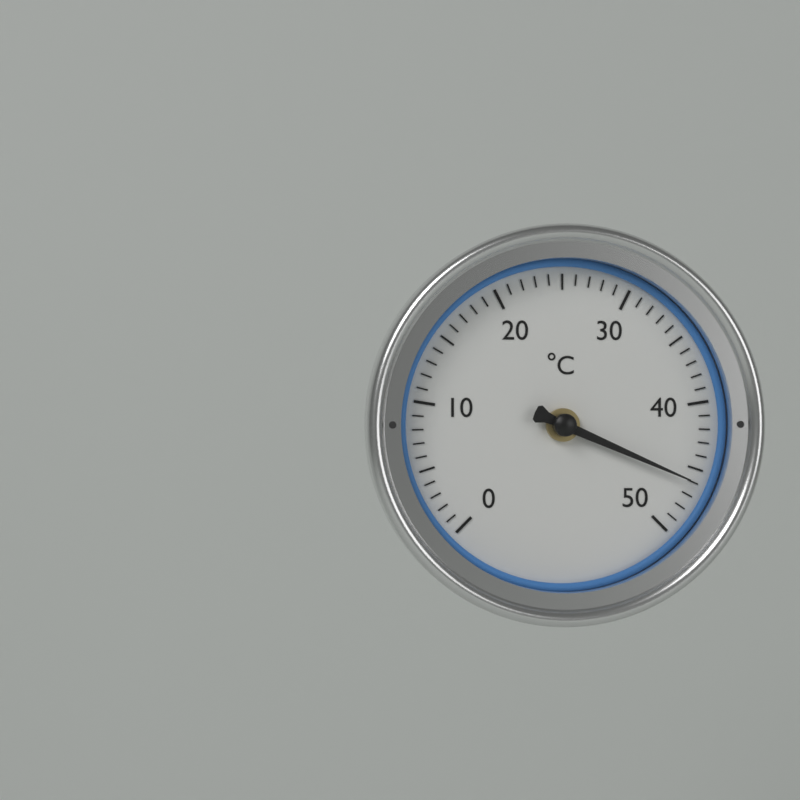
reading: 46 °C
